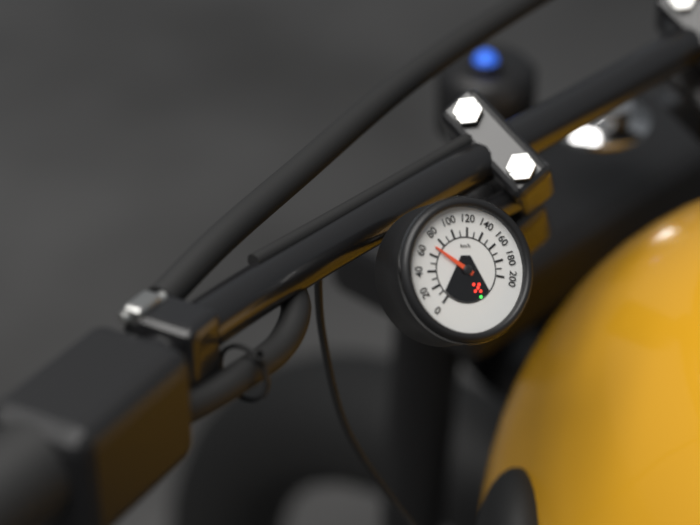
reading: 70 km/h
